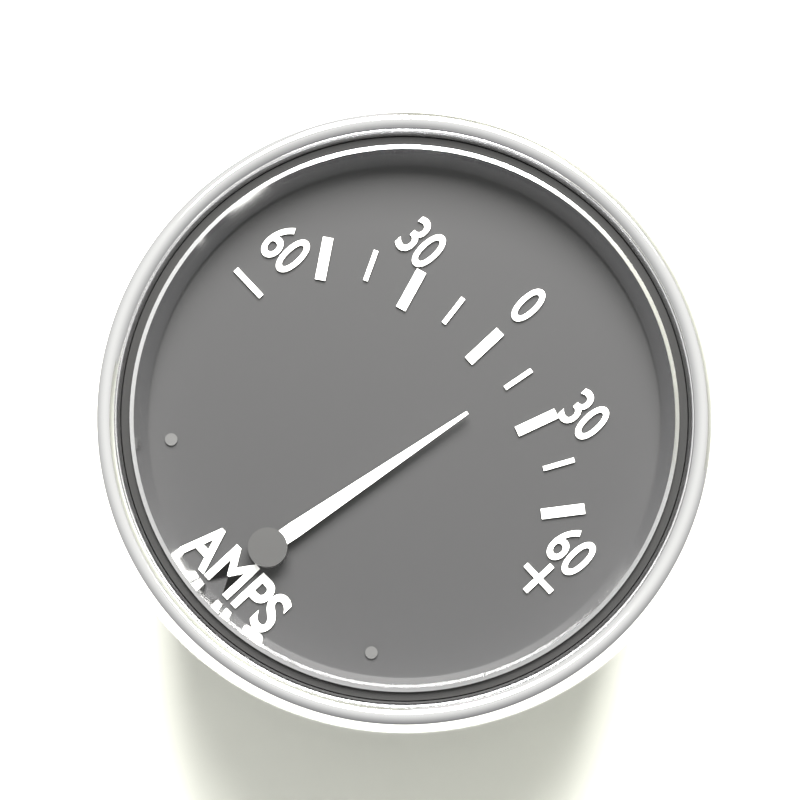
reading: 15 A
